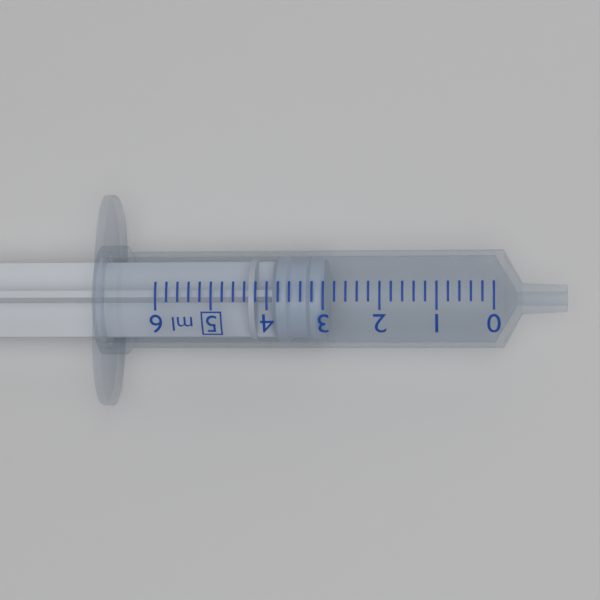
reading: 3.0 ml
